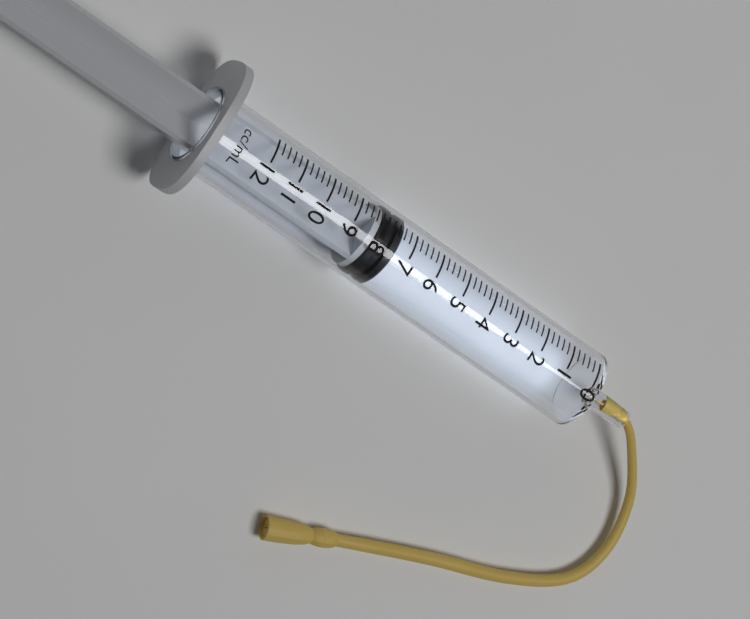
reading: 7.4 ml
